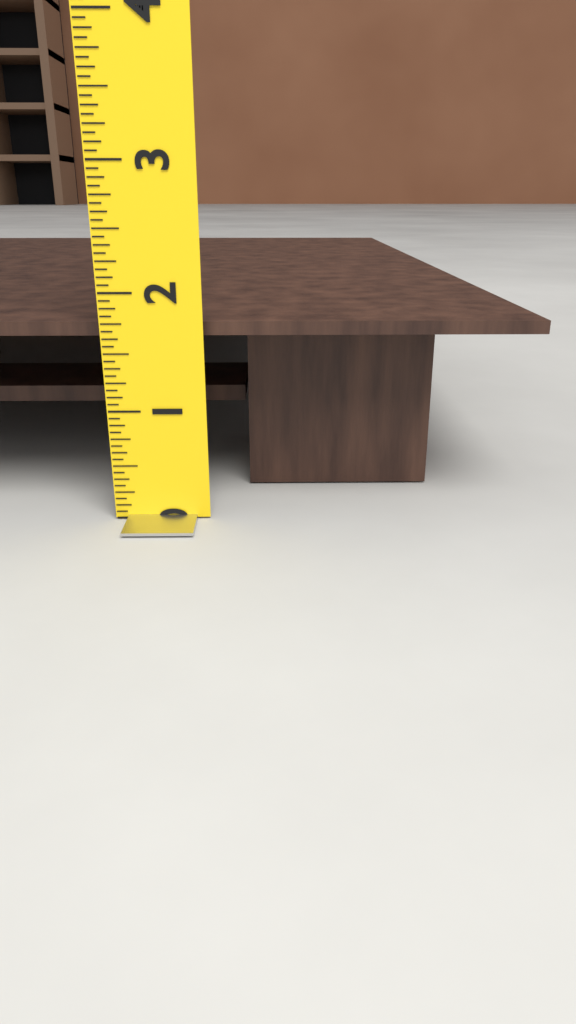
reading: 1.7500 (no unit)
